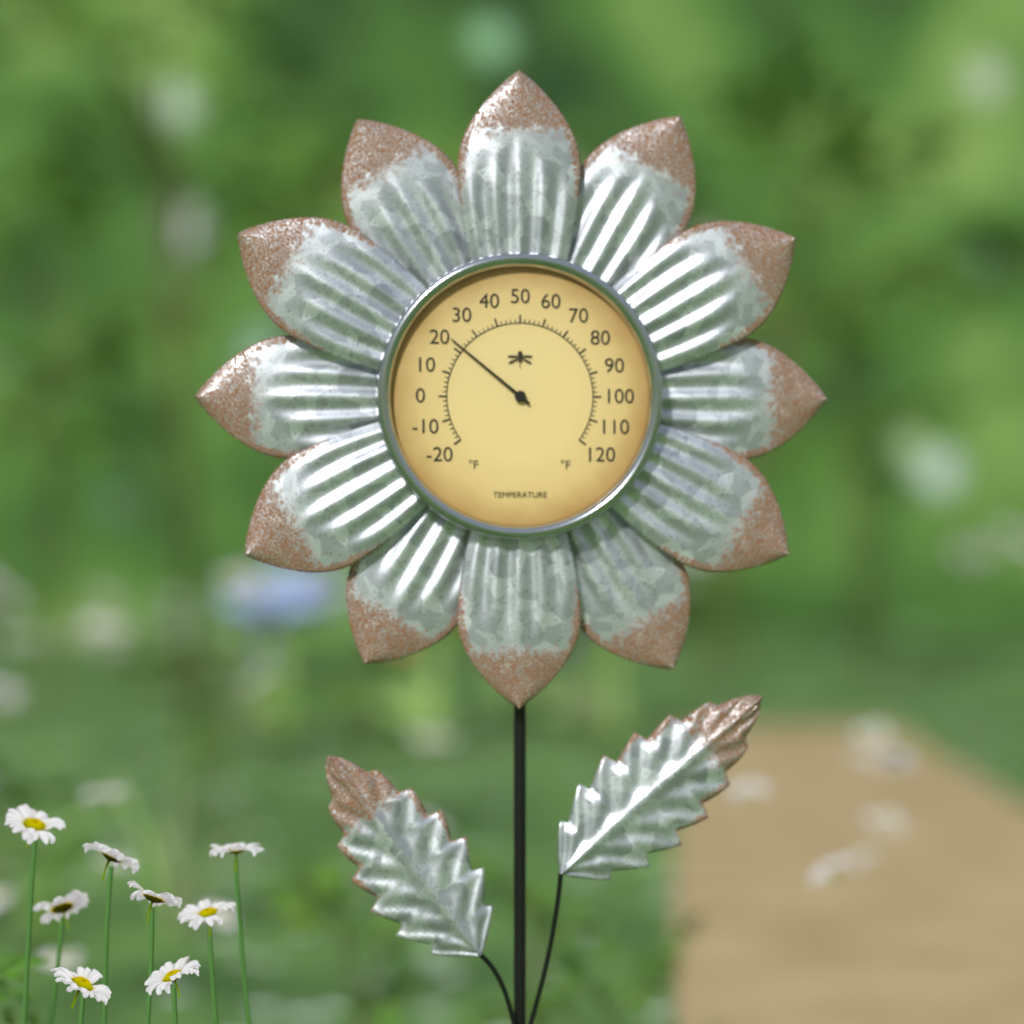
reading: 22 °F
